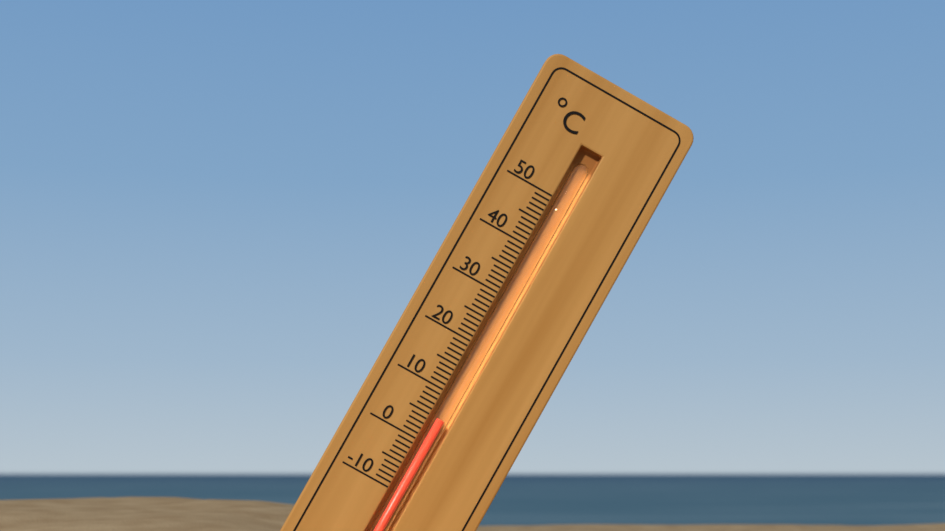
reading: 5 °C
